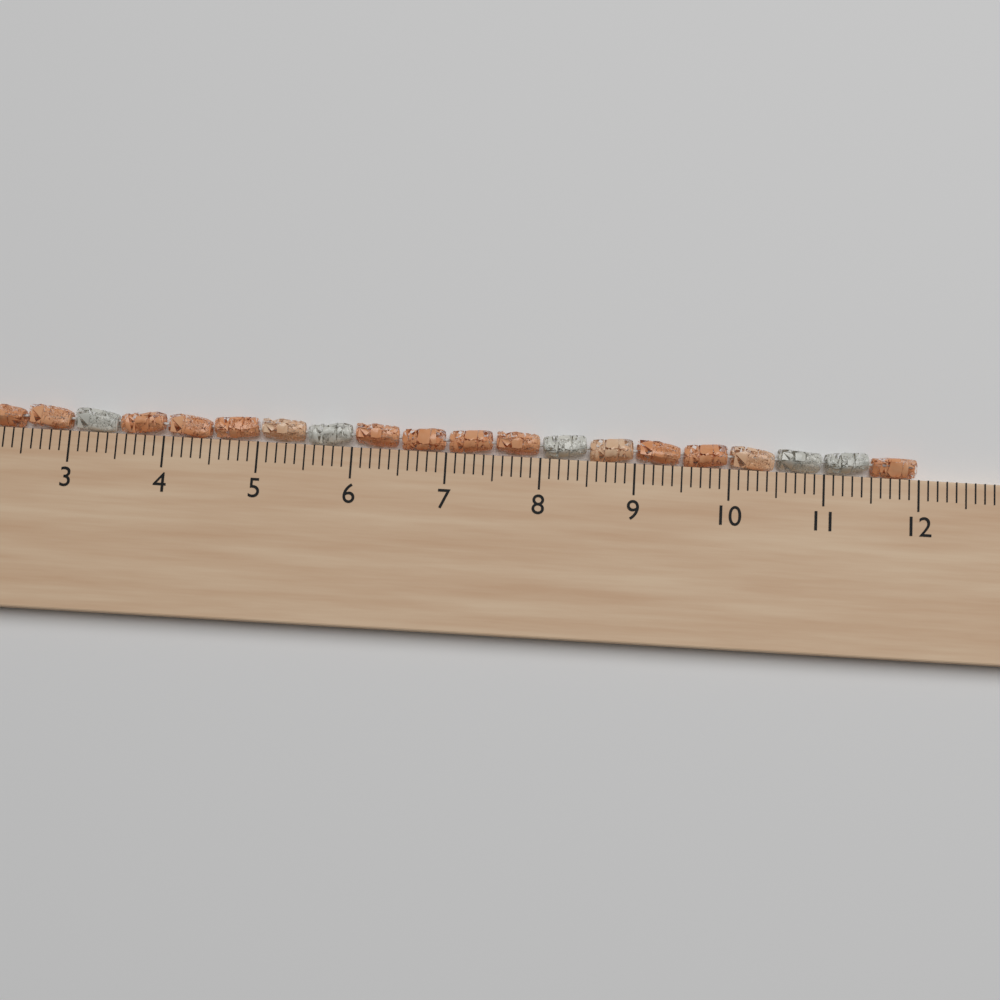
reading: 12.0 cm
